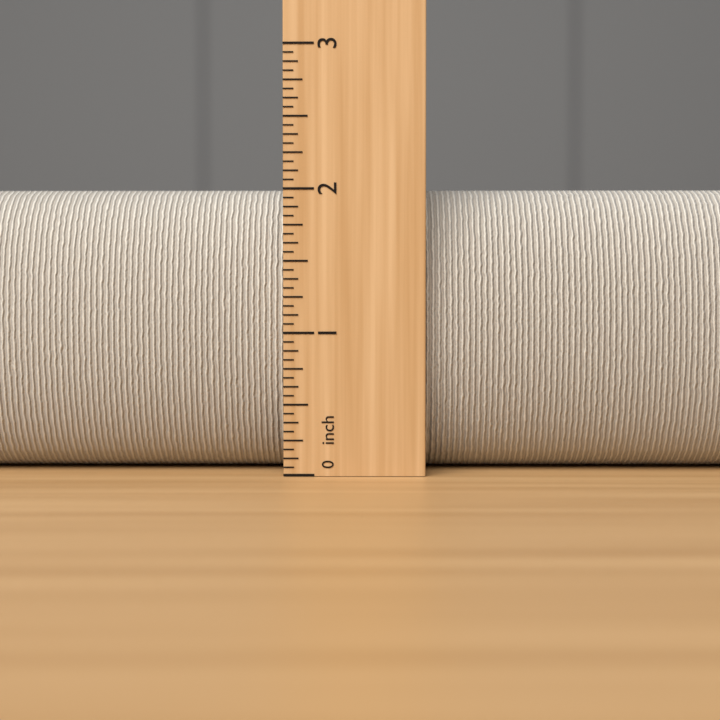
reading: 2.0625 inch
